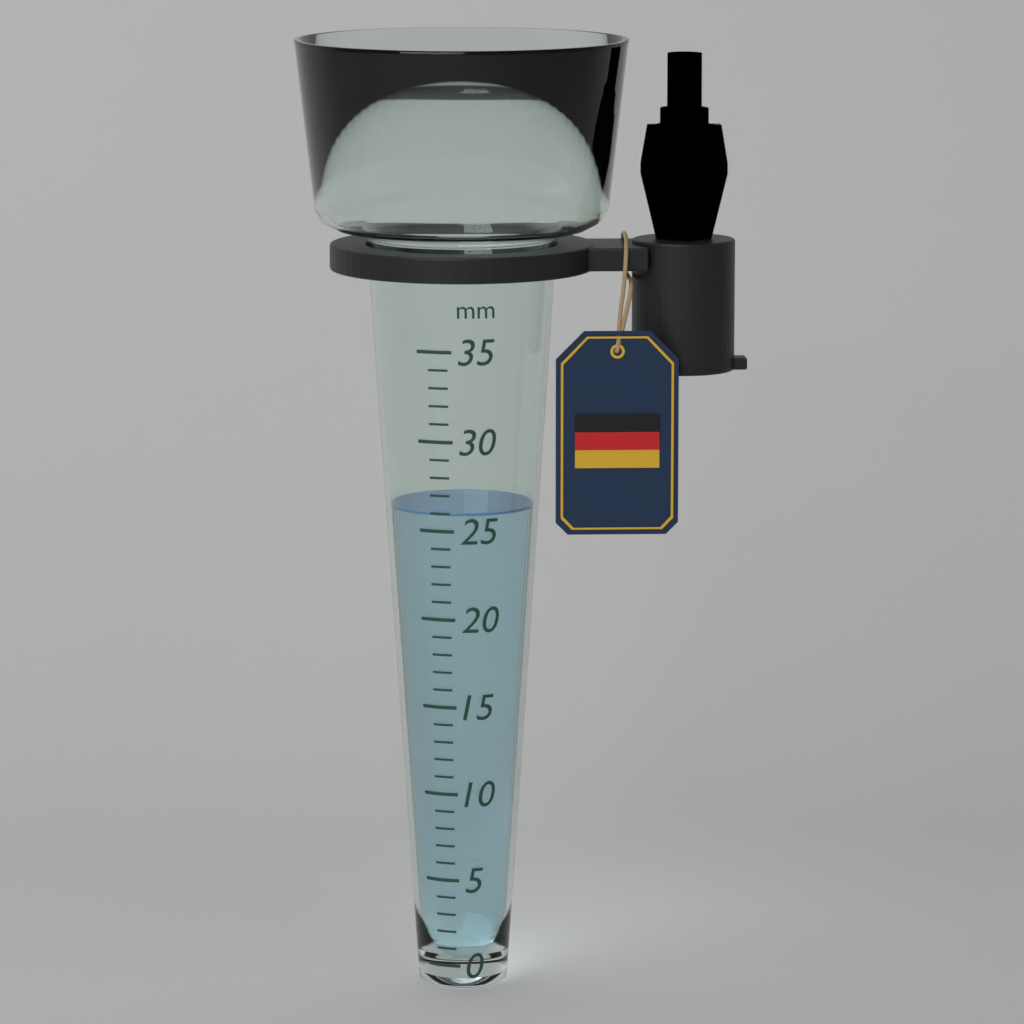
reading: 26 mm
